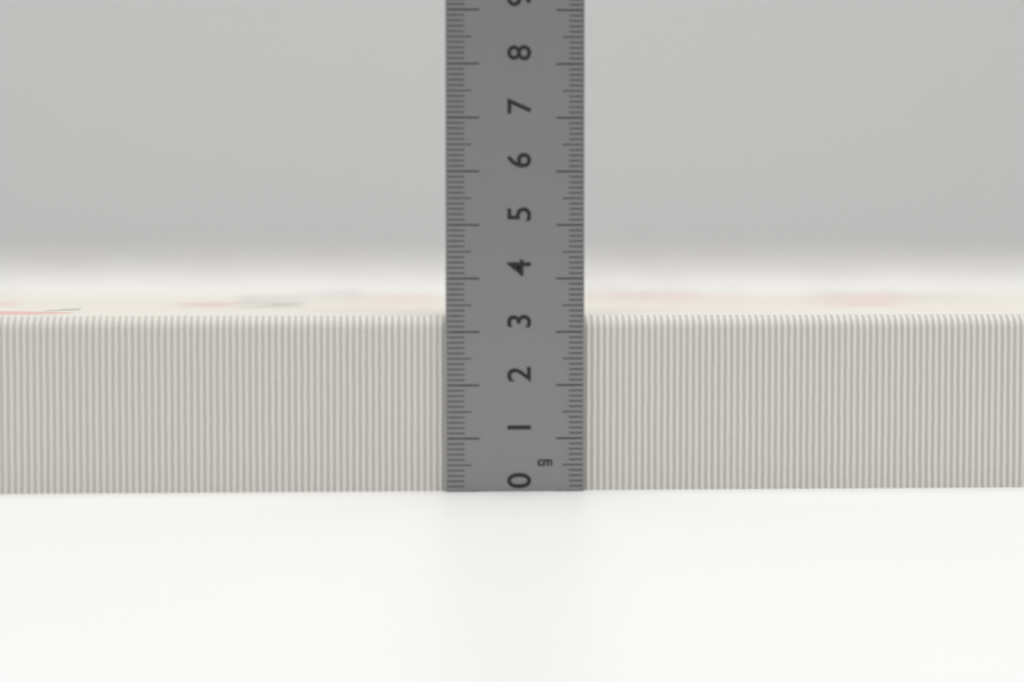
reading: 3.3 cm
